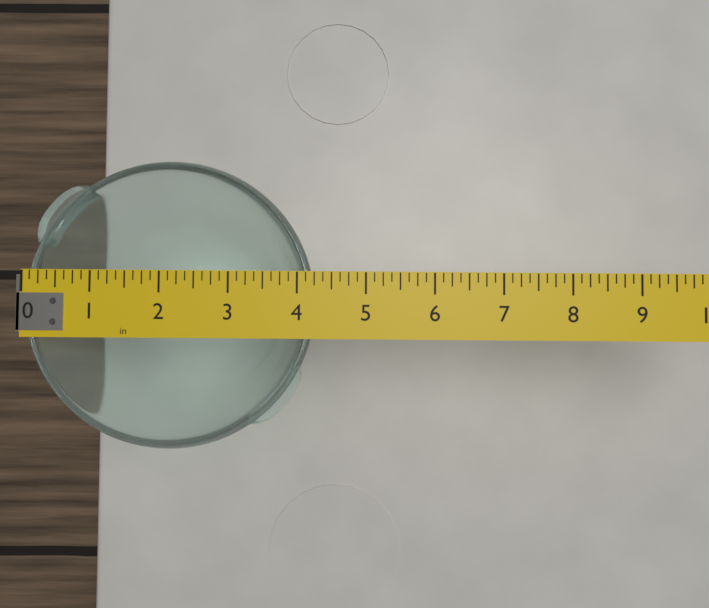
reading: 4.250 in
